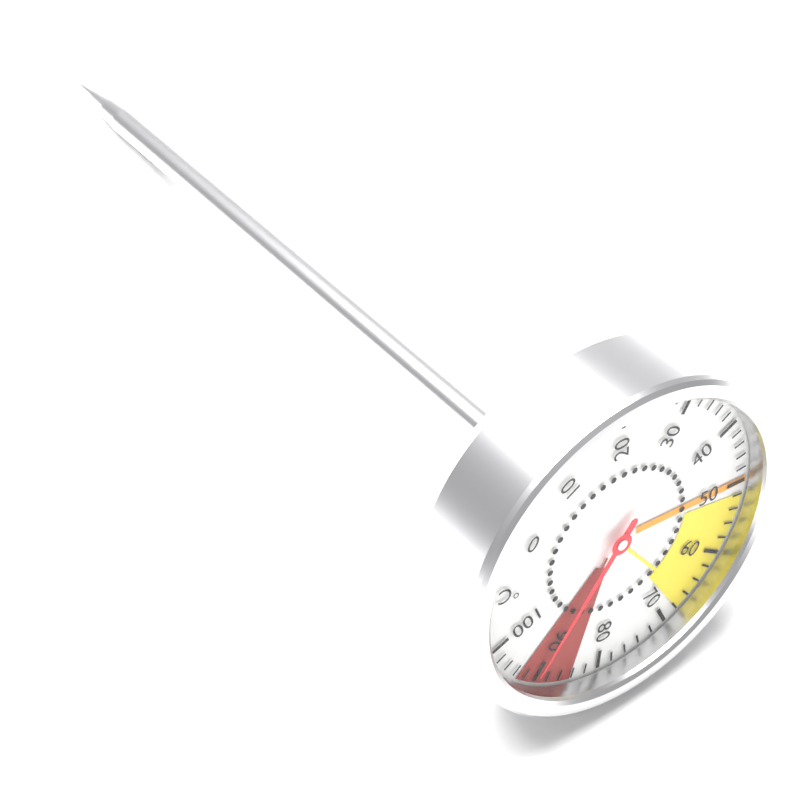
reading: 90 °C
